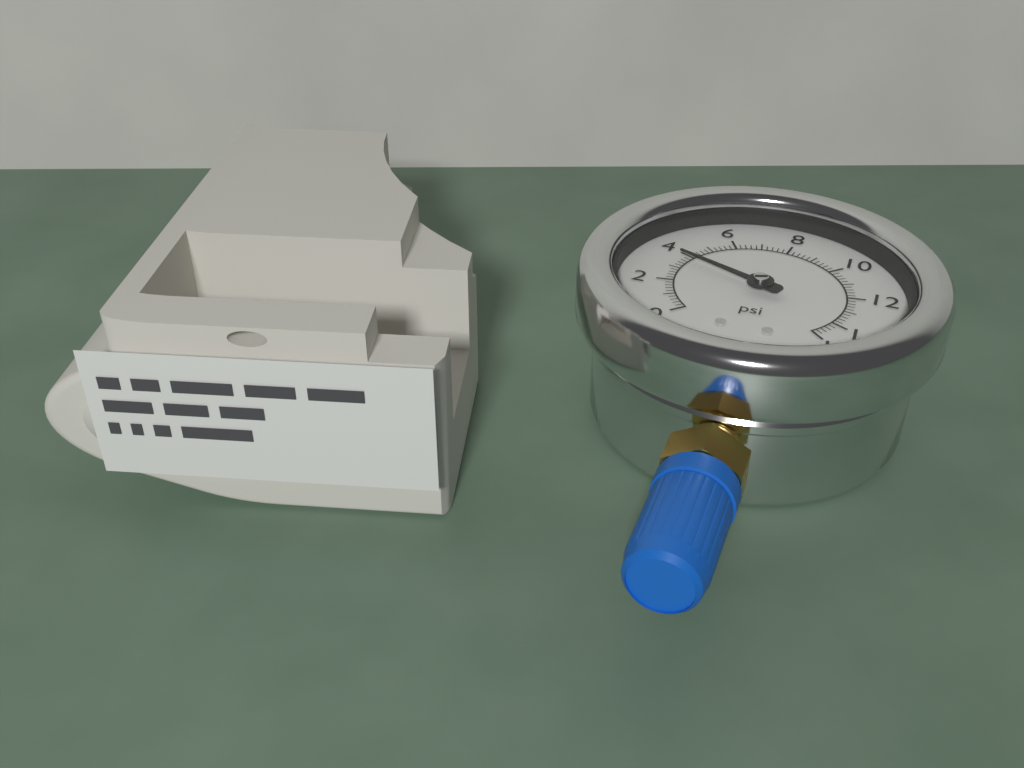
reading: 3.8 psi
